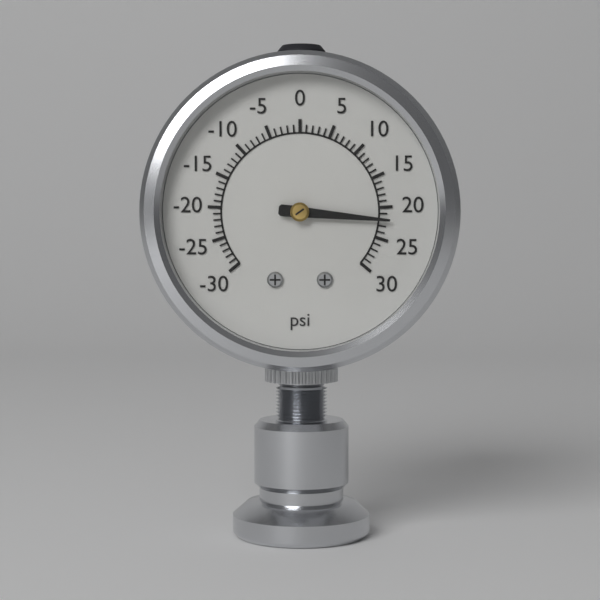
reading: 22 psi
